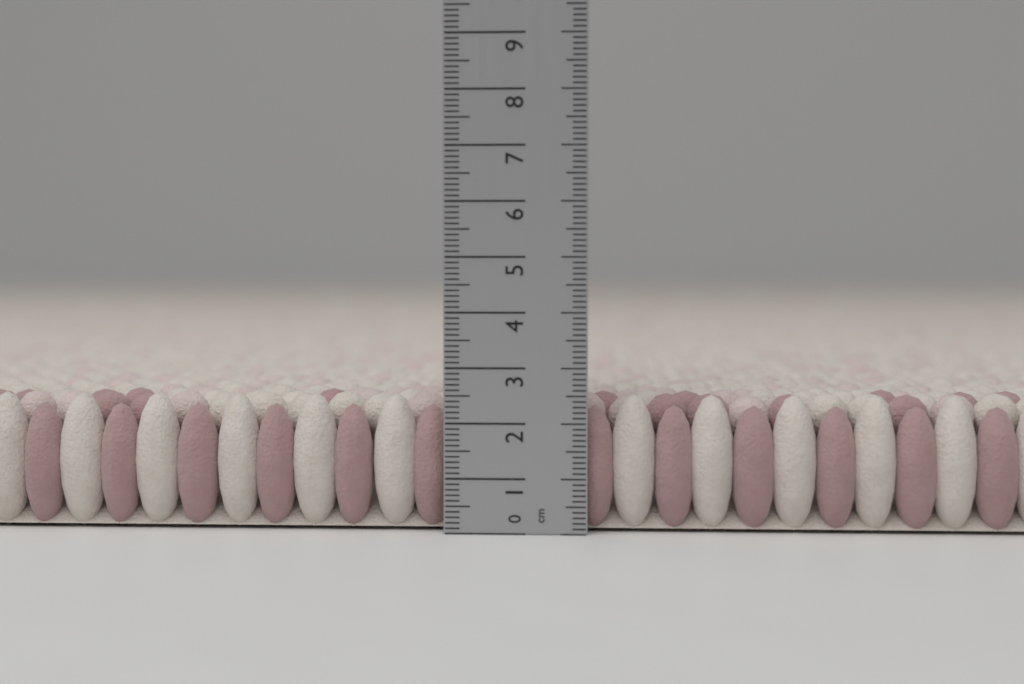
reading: 2.5 cm
